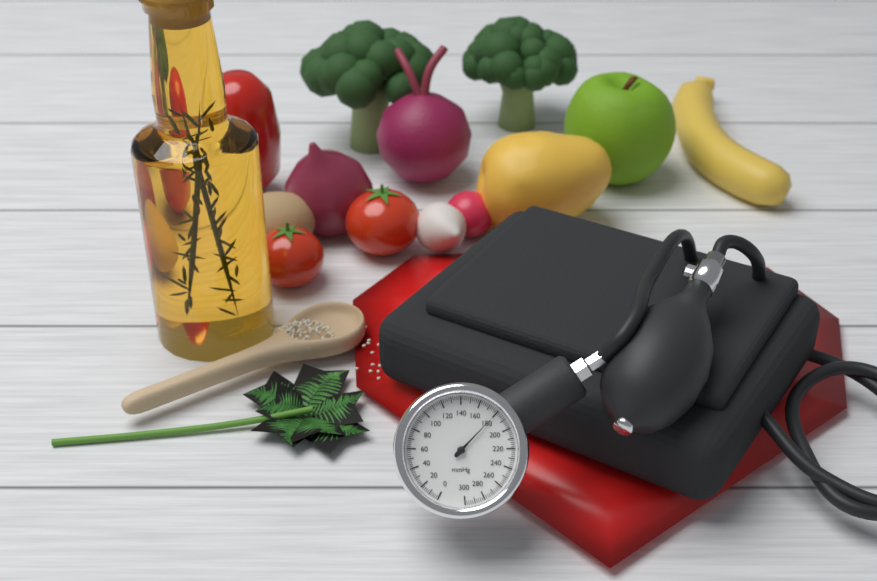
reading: 180 mmHg
